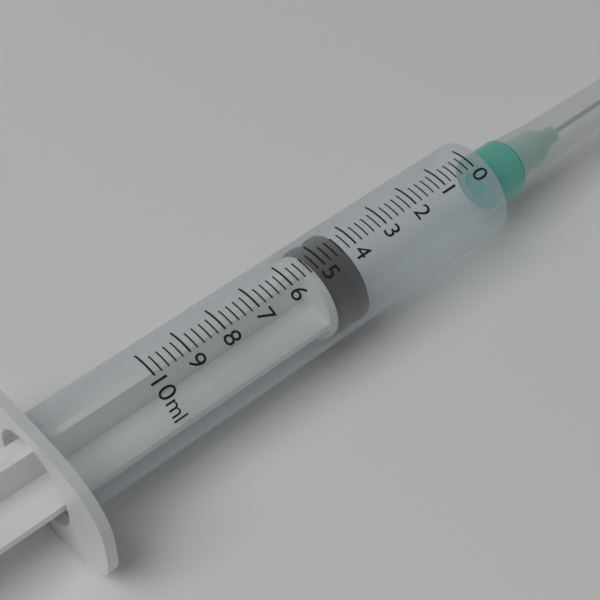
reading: 4.2 ml
